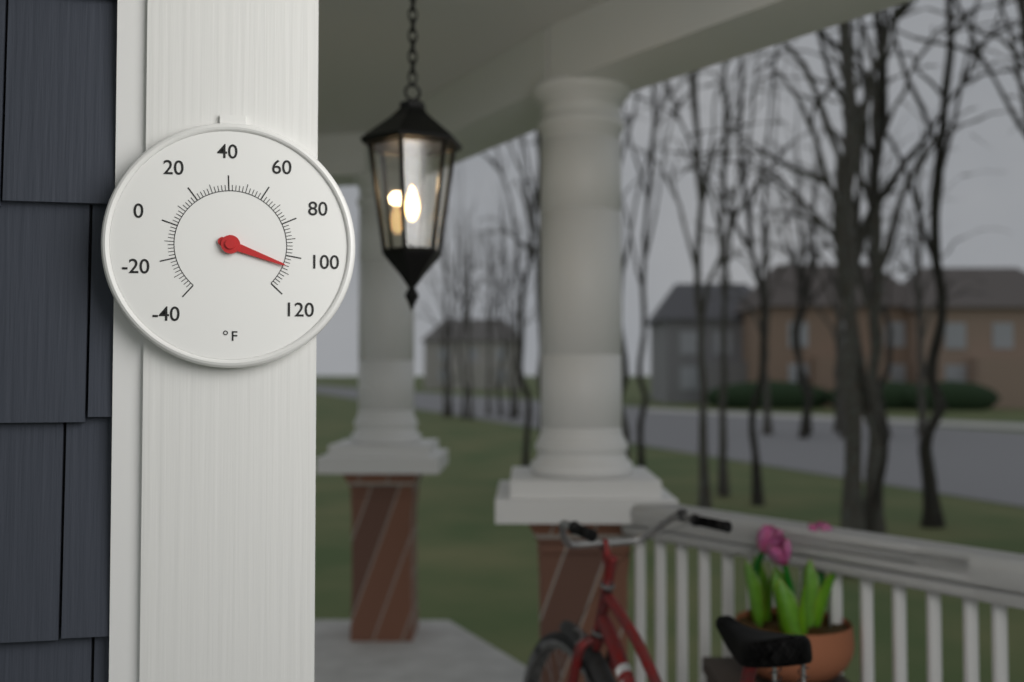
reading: 106 °F
